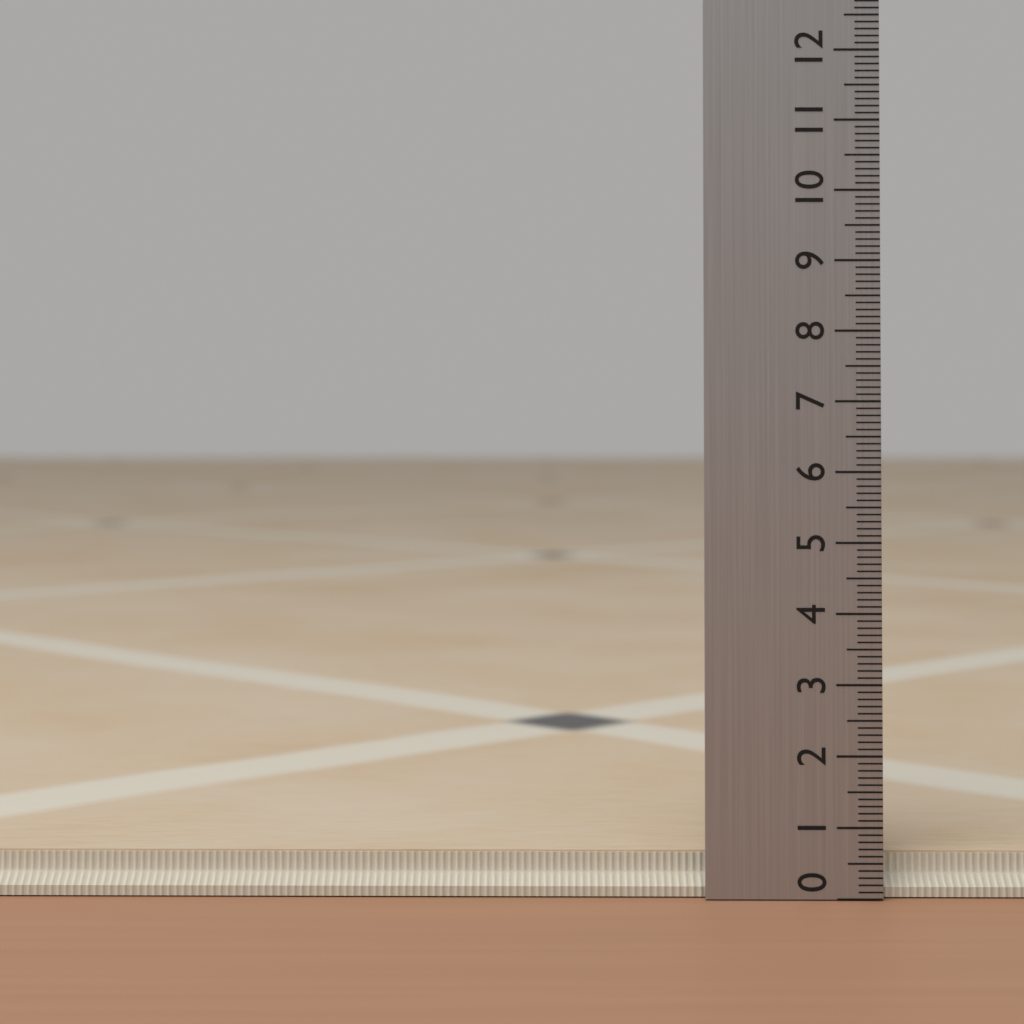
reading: 0.6 (no unit)
